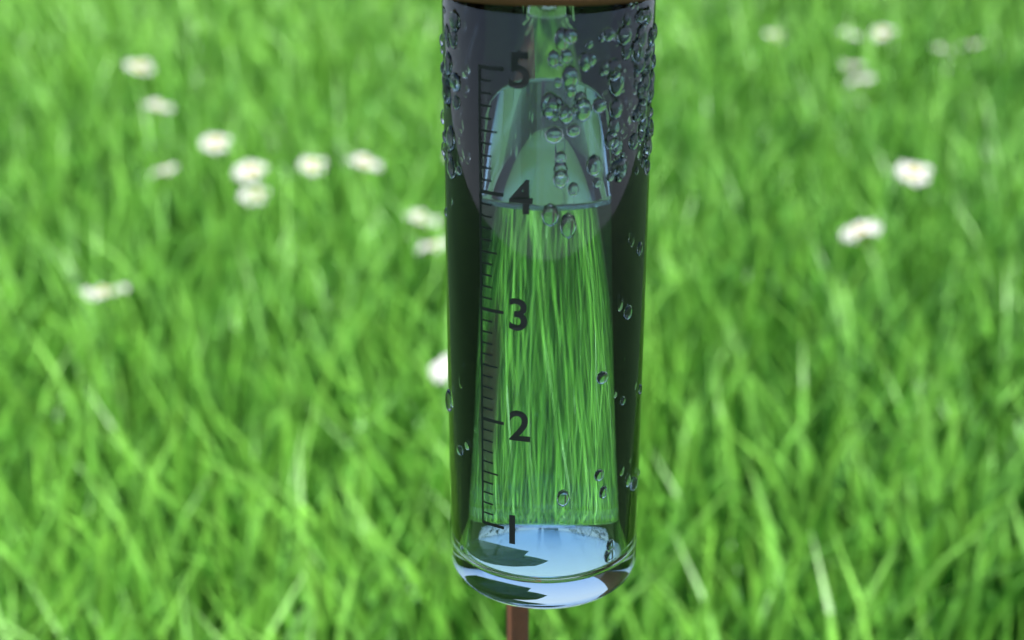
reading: 3.9 (no unit)
